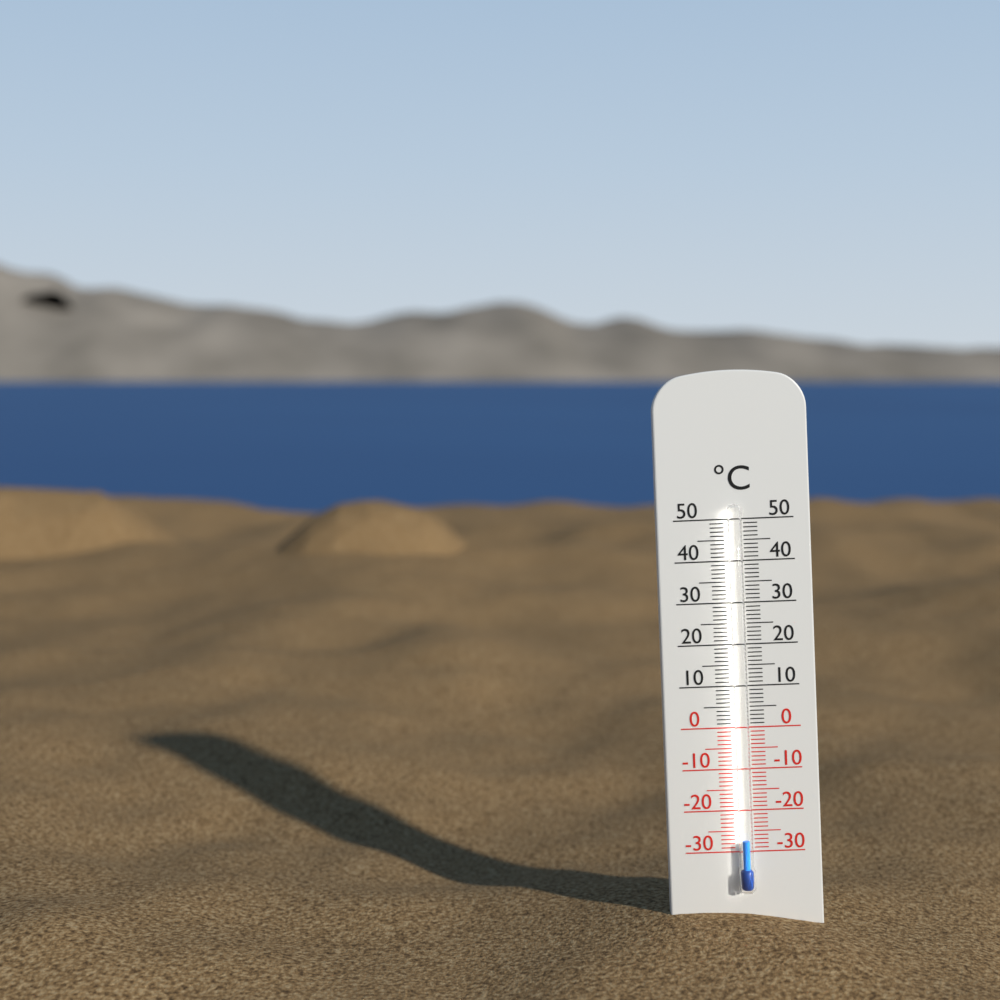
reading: -27 °C
